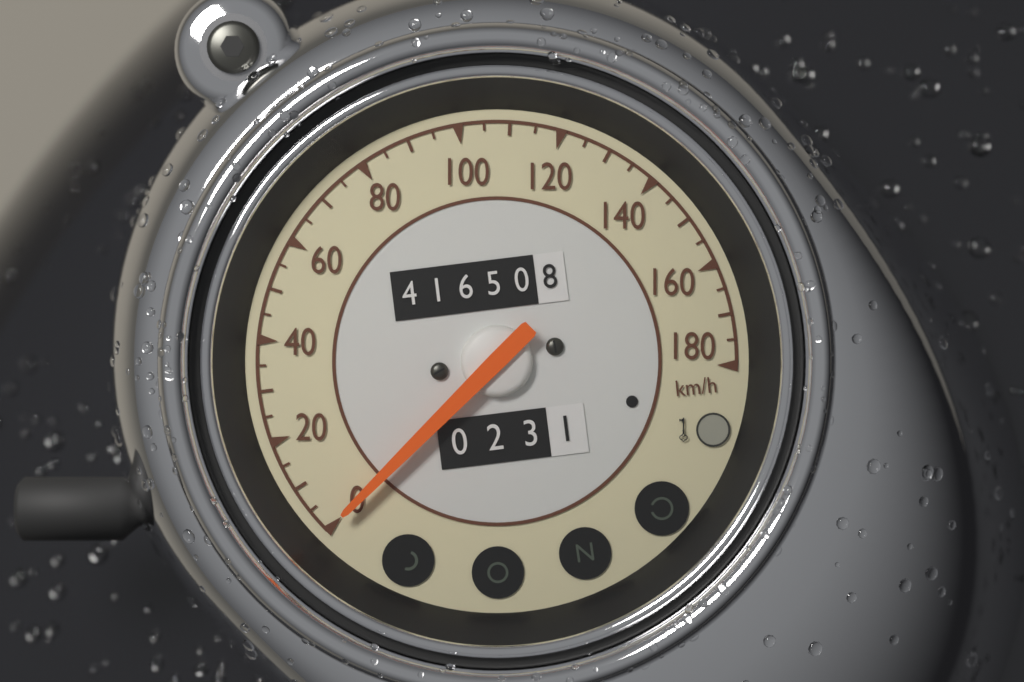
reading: 0 km/h
